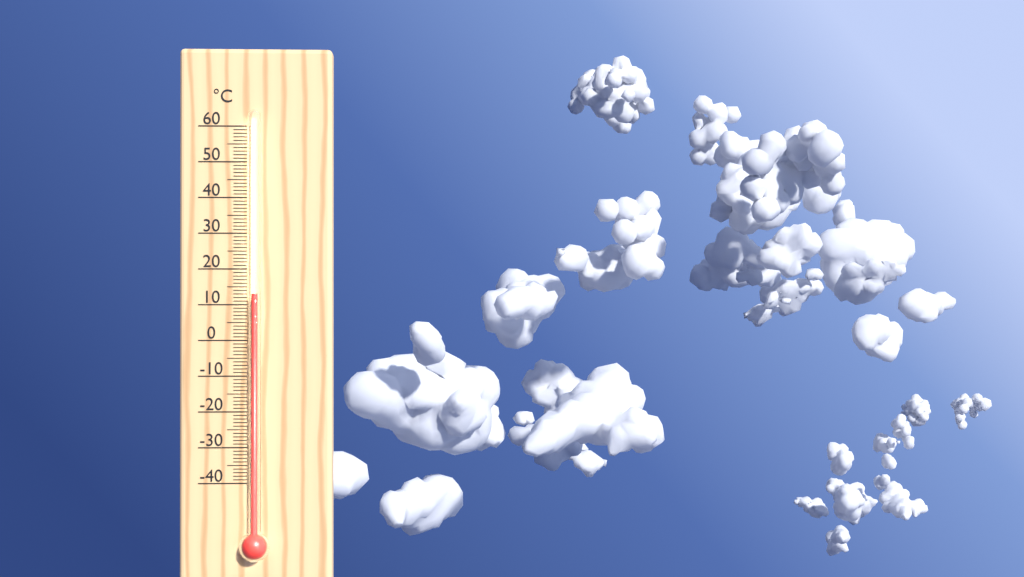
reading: 13 °C
